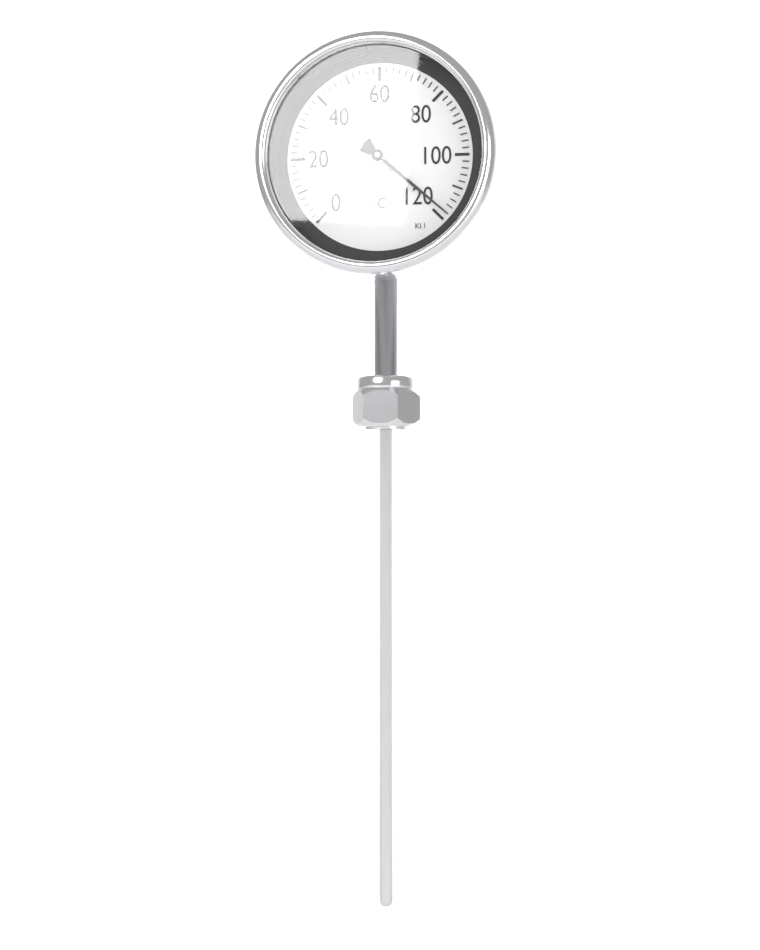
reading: 118 °C
